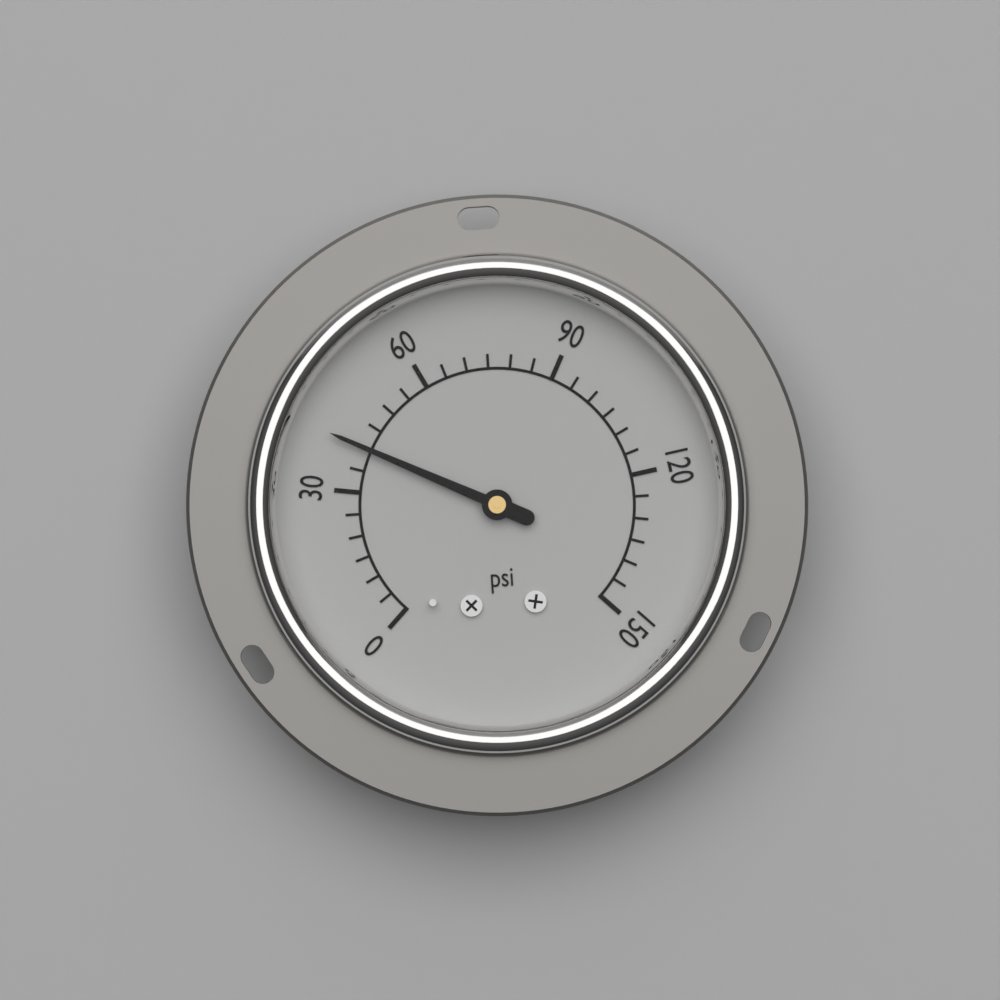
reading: 40 psi
